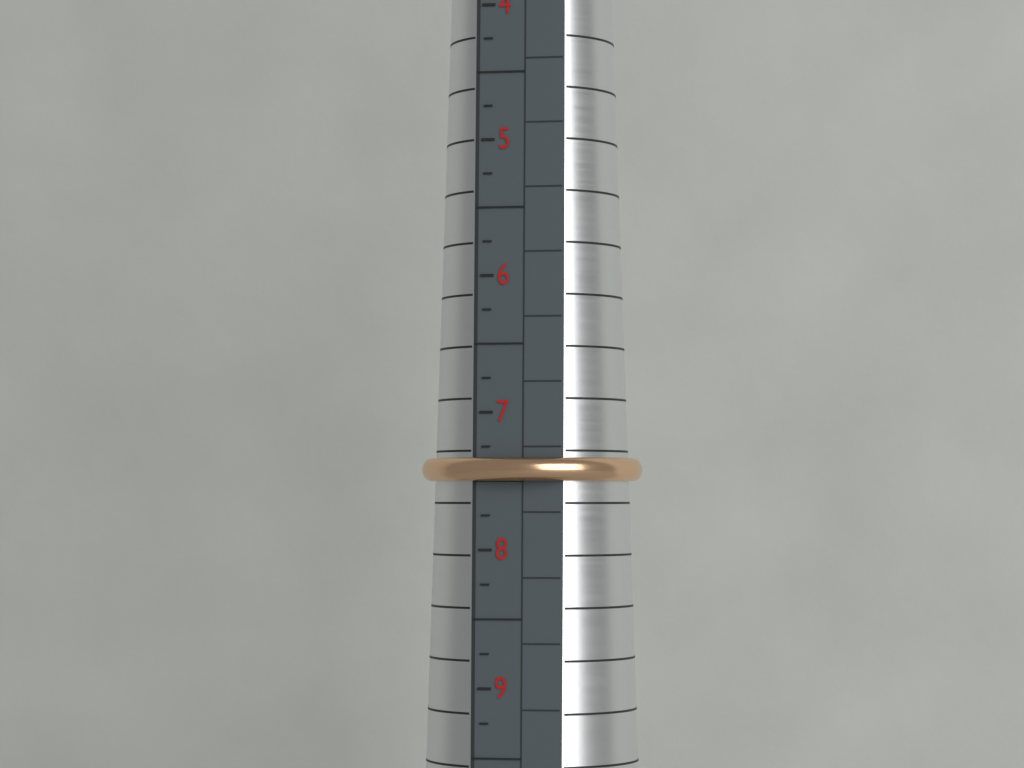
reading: 7.50 (no unit)
